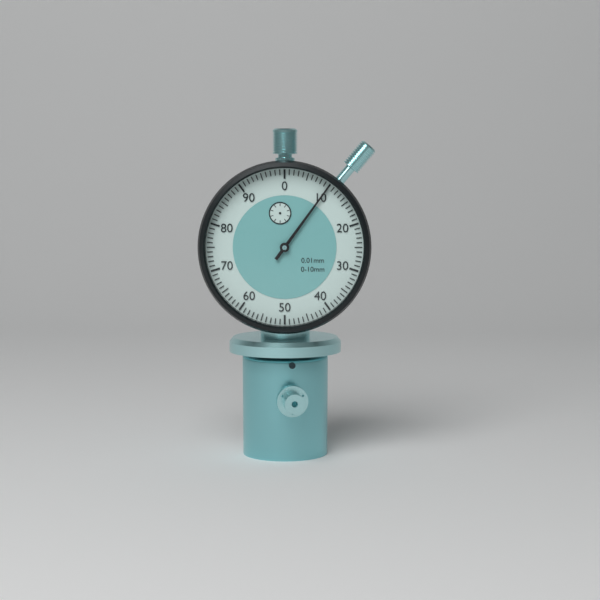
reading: 0.10 mm
